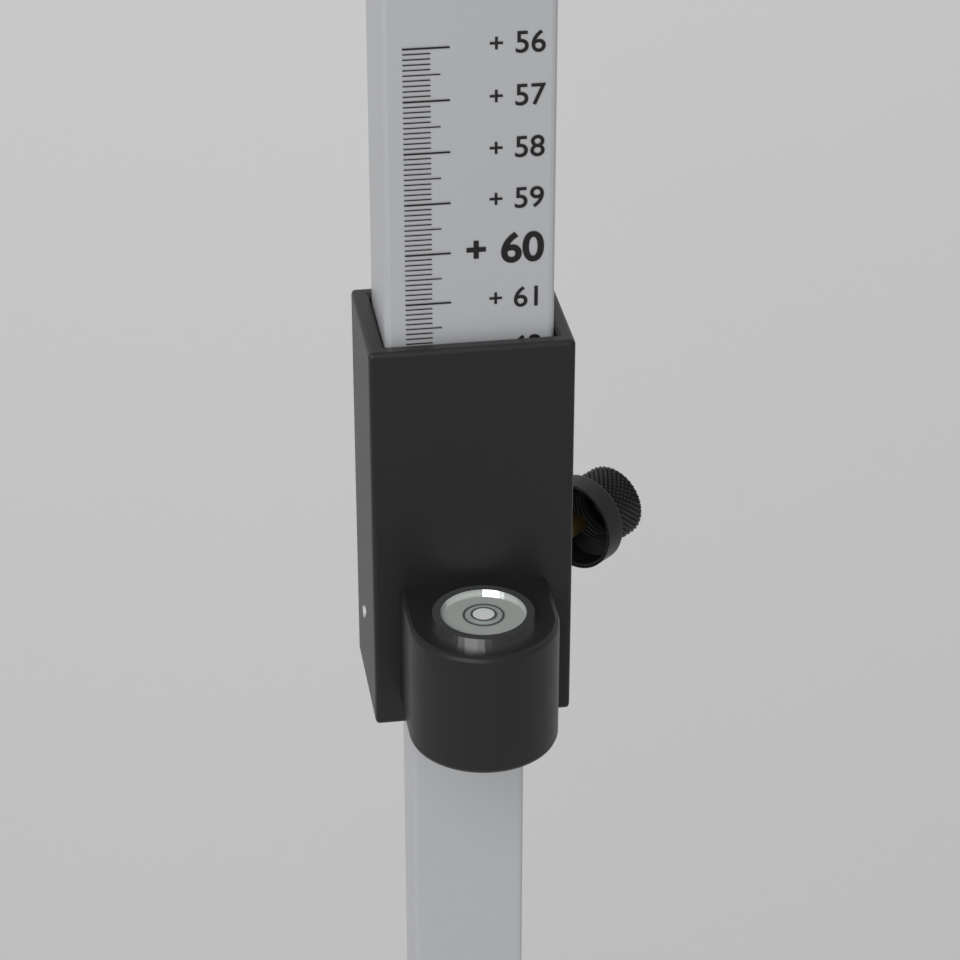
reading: 61.8 (no unit)
